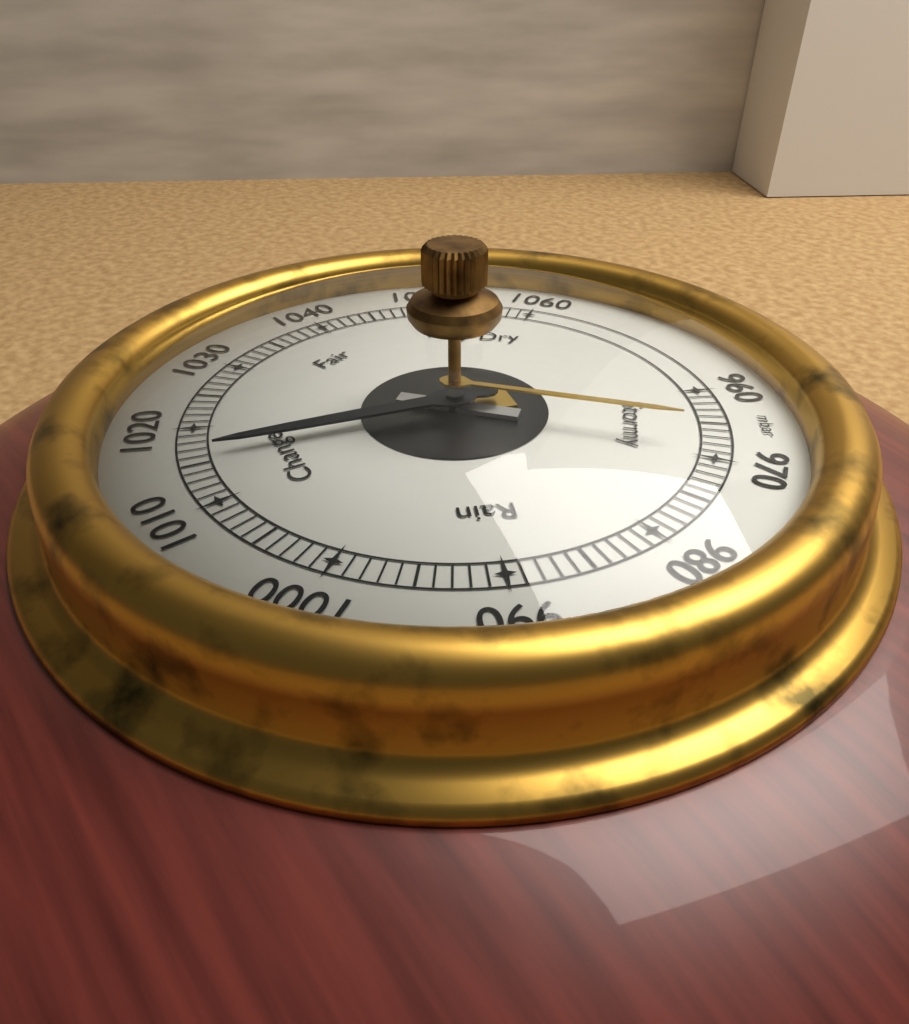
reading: 1016 mbar
